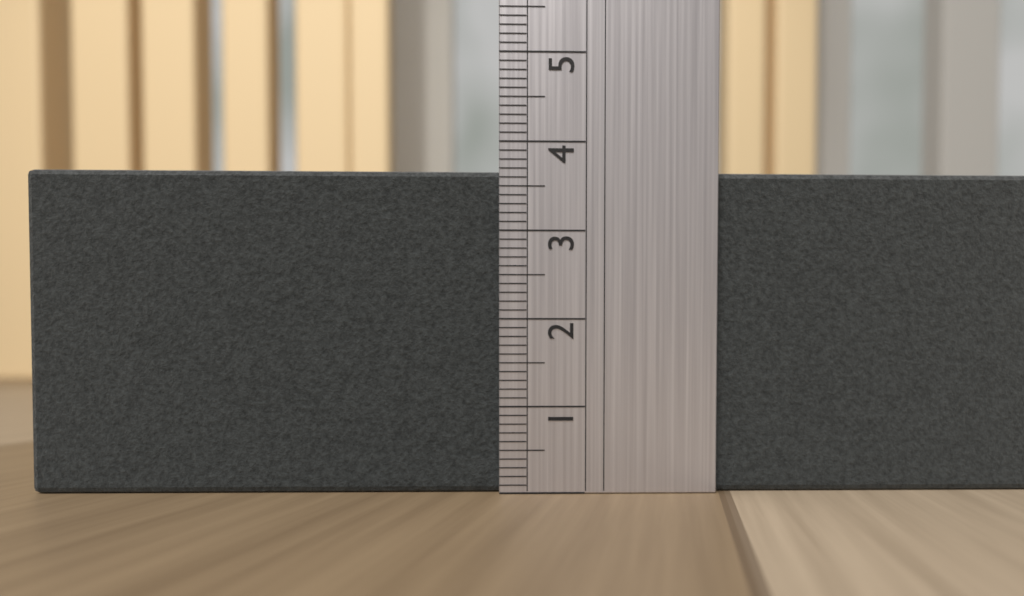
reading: 3.7 (no unit)
